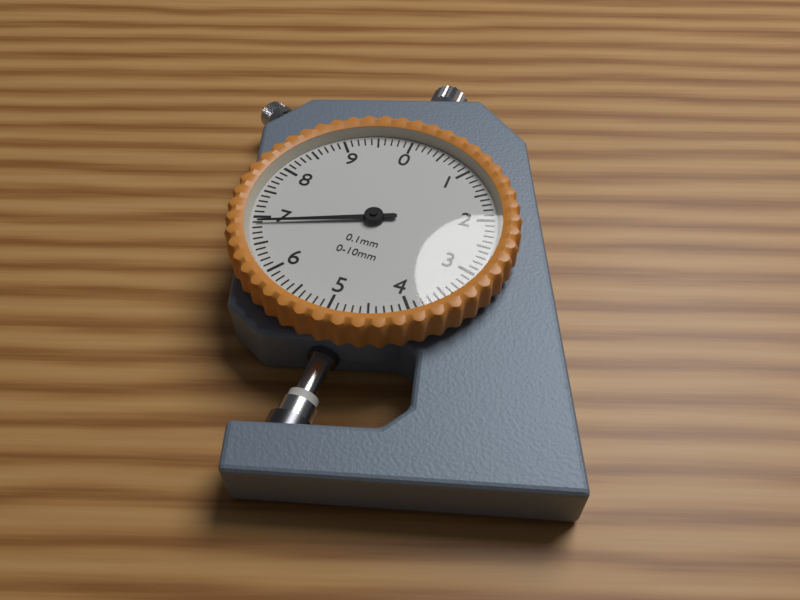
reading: 6.9 mm
